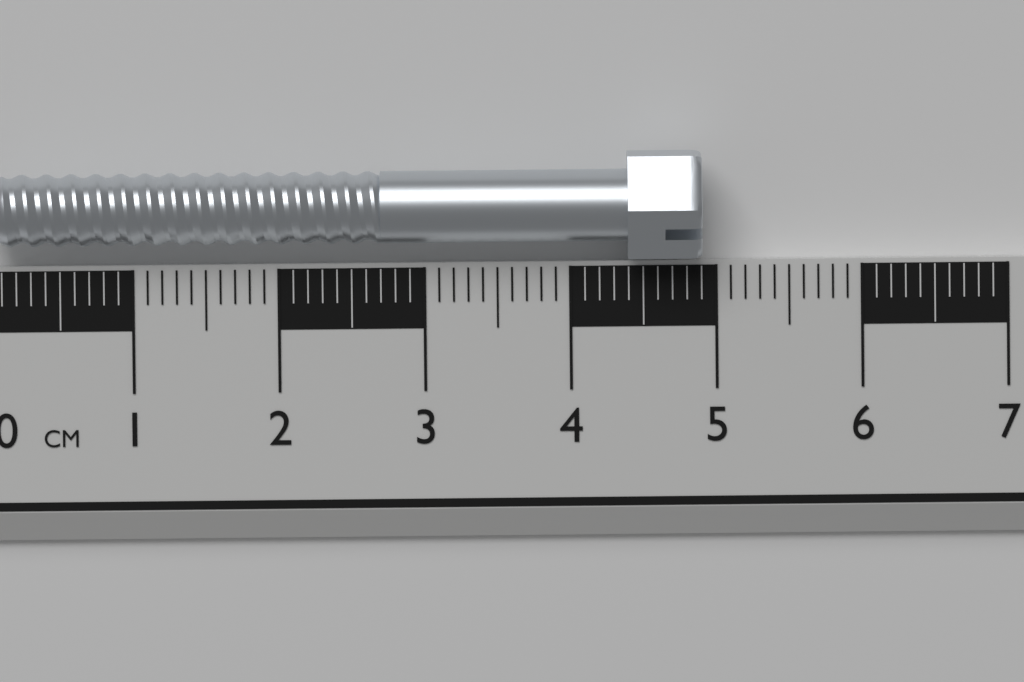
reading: 4.9 cm
